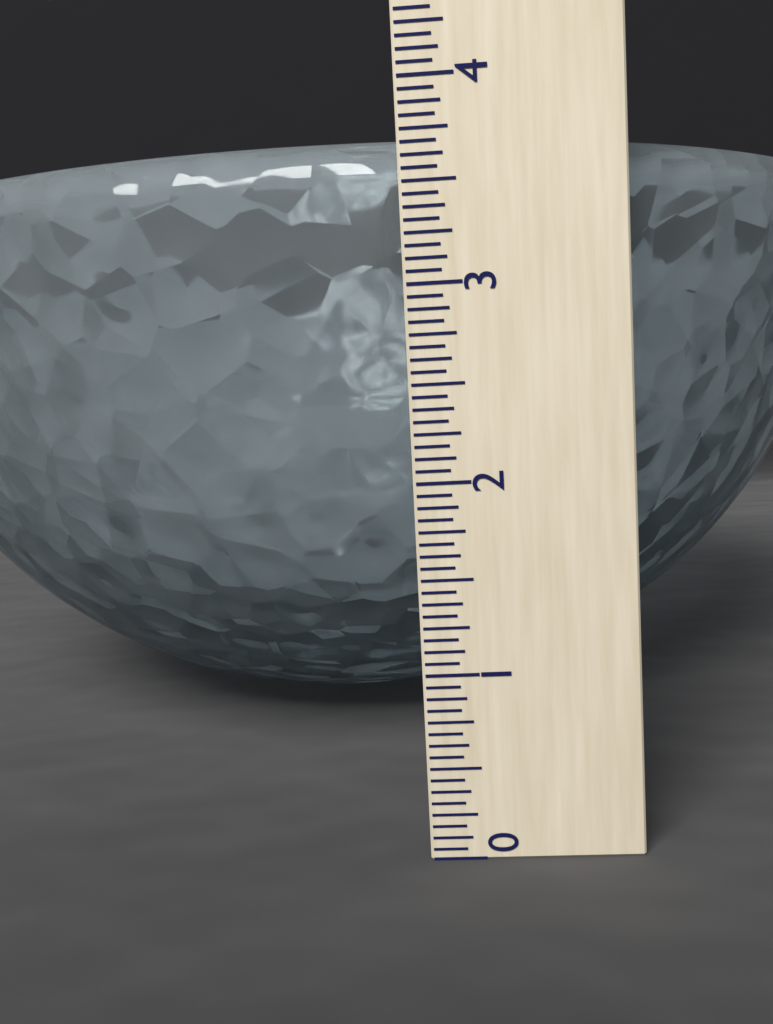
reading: 3.7500 (no unit)
